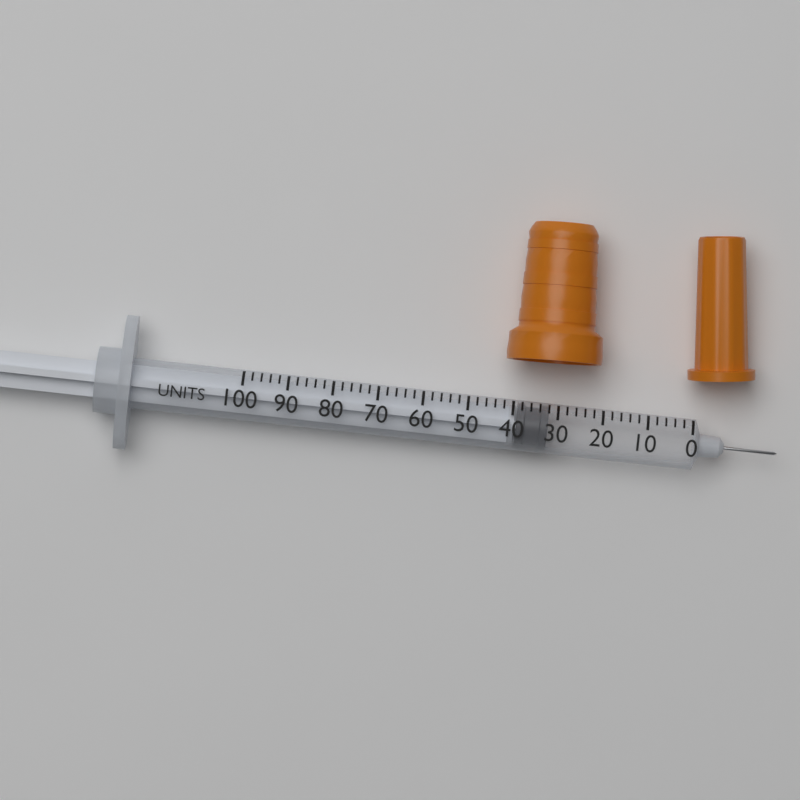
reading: 32 units
